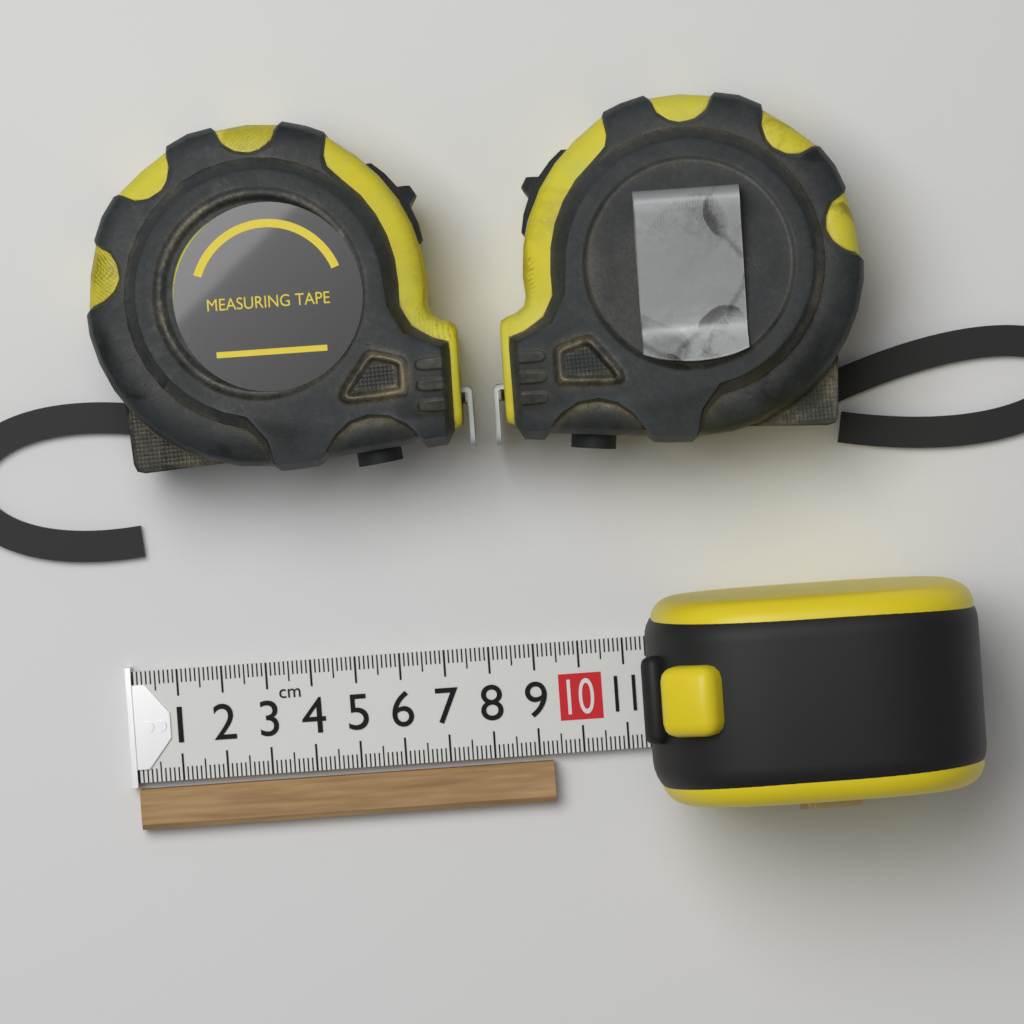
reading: 9.3 cm
